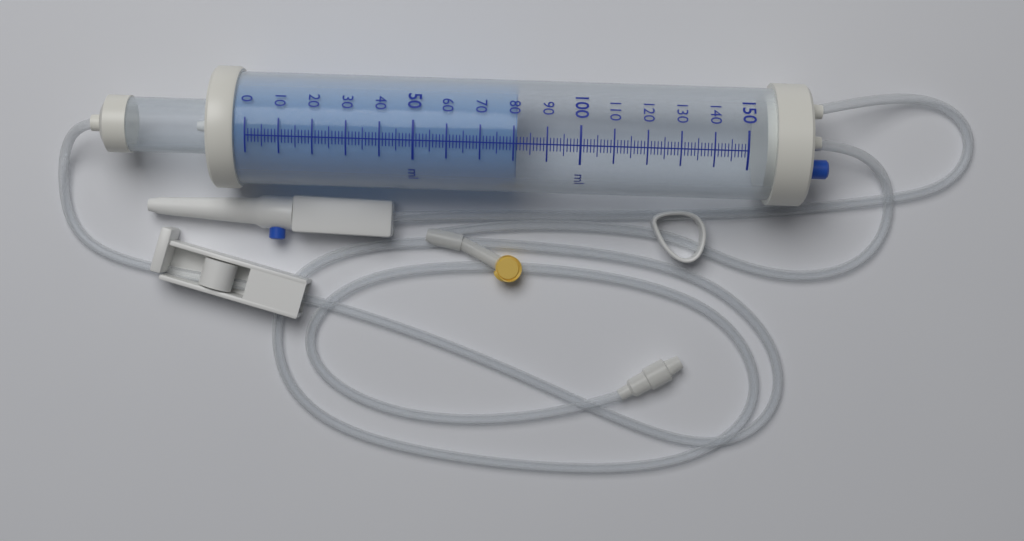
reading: 81 ml
